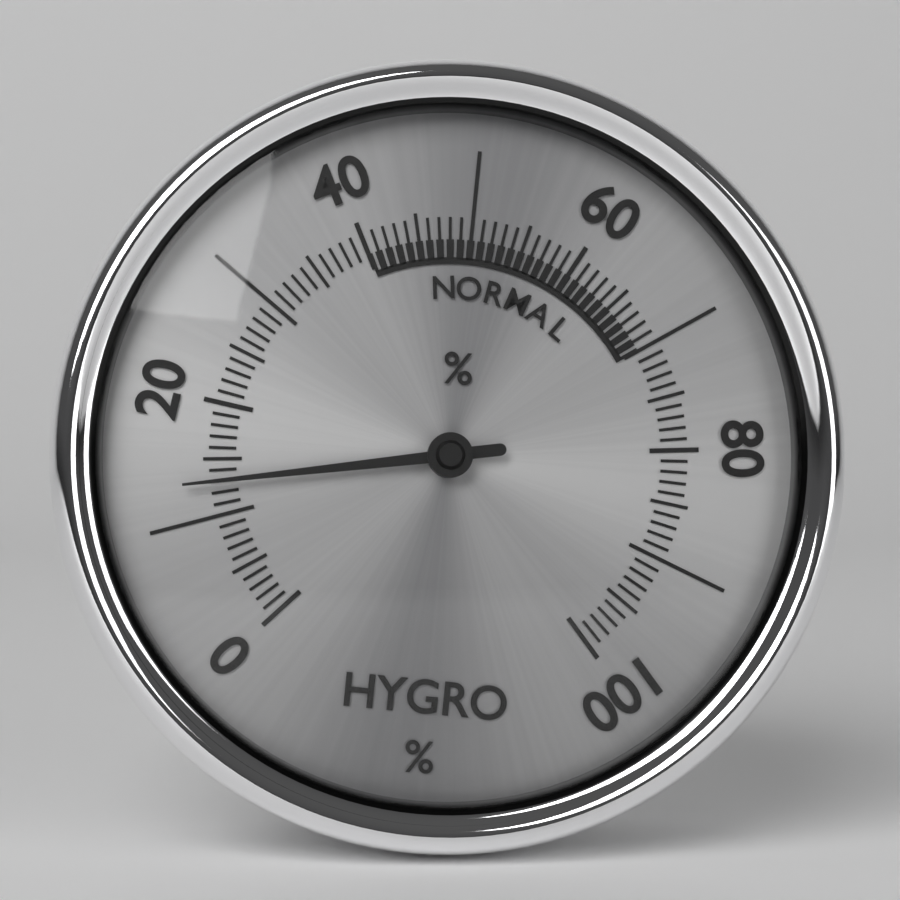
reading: 13 %
